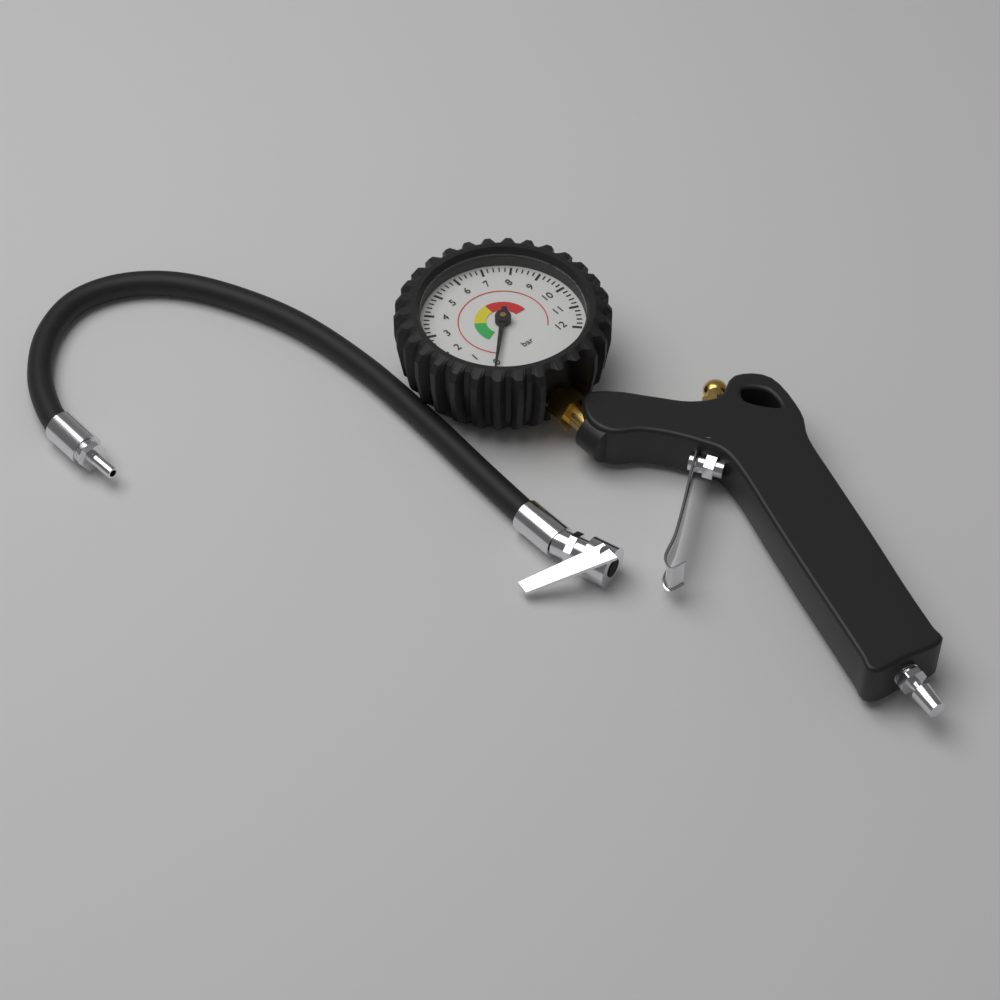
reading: 0.0 bar
